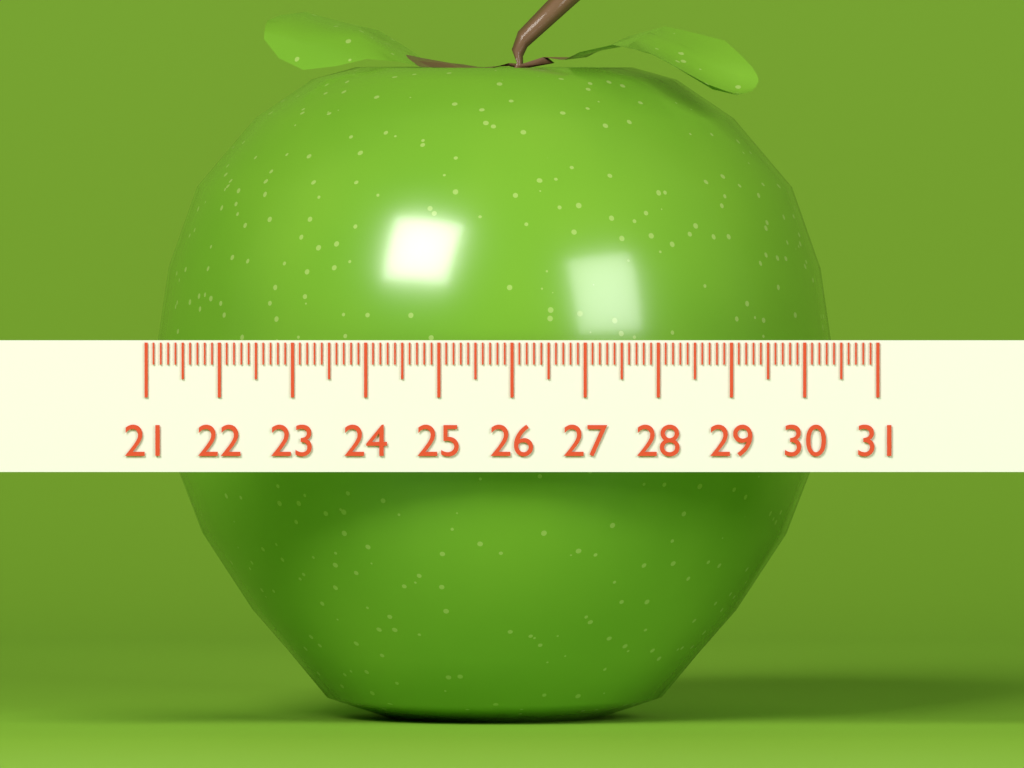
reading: 30.5 (no unit)
